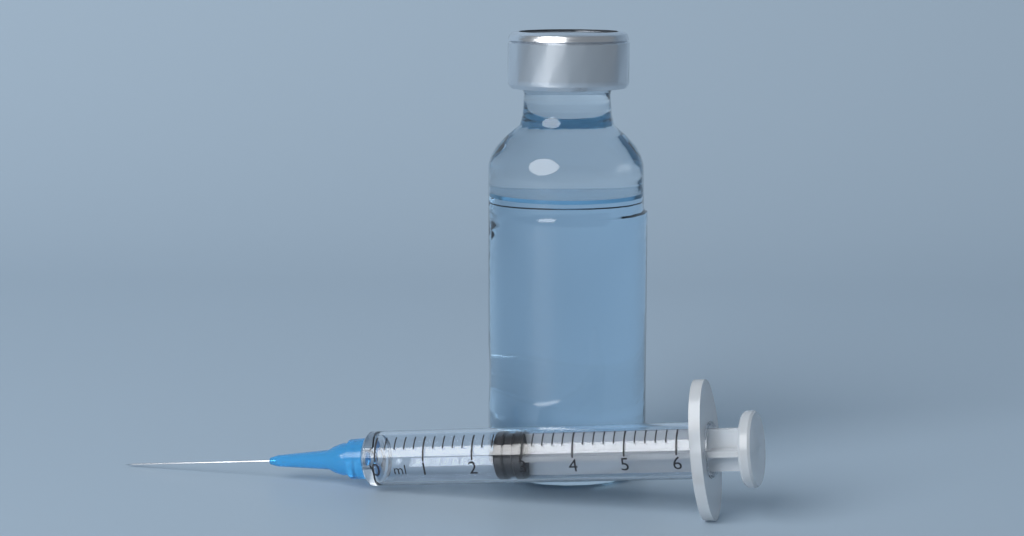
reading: 2.4 ml
